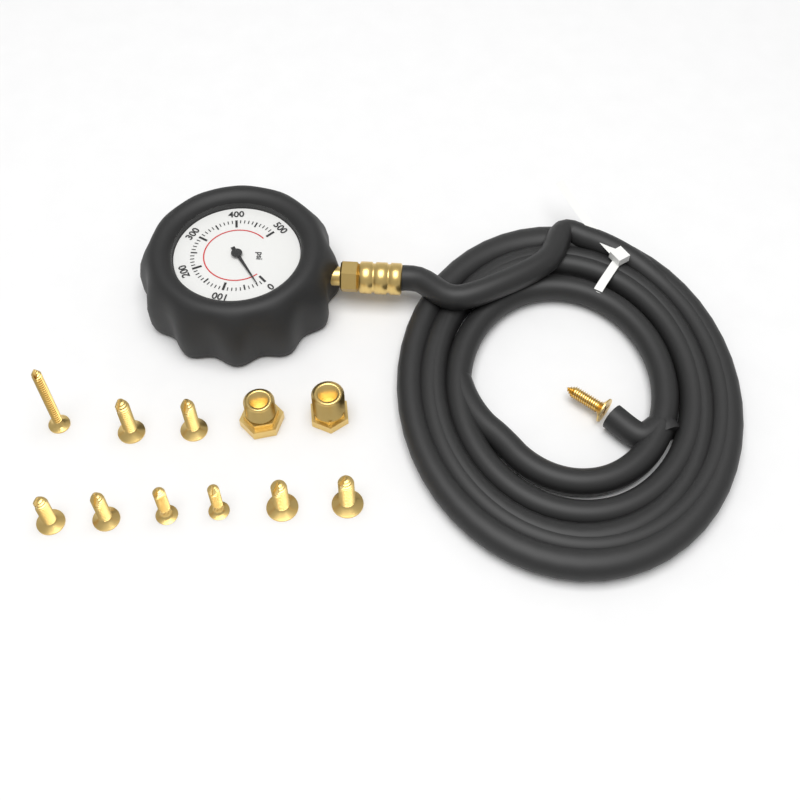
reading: 20 psi
